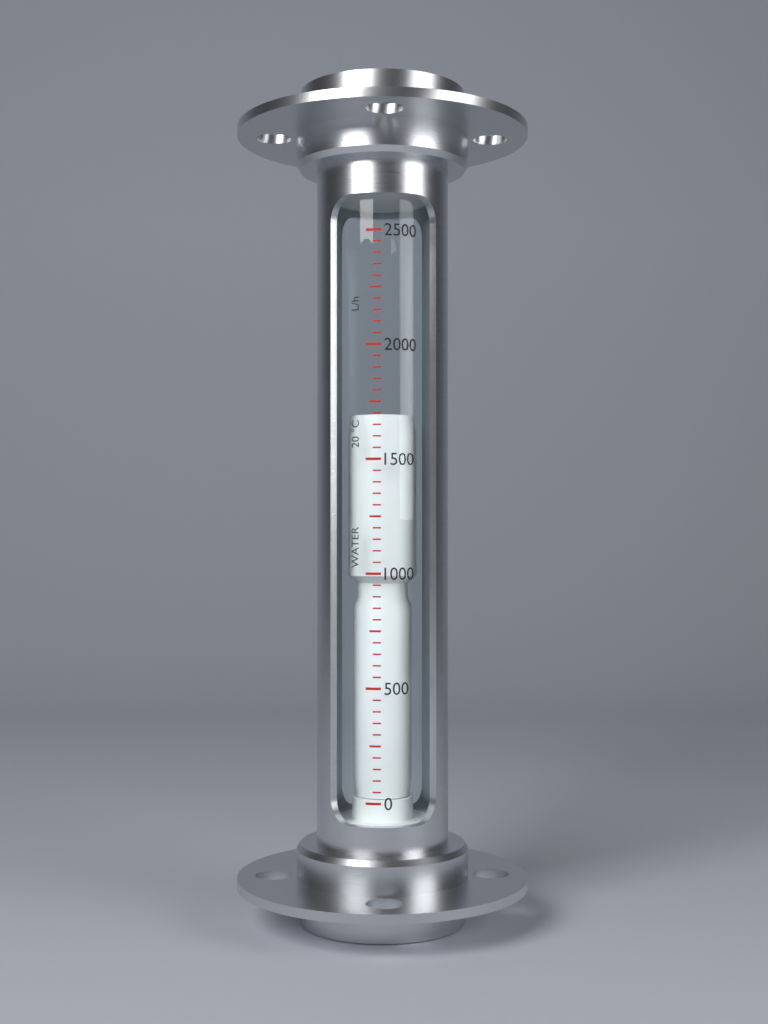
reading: 1700 L/h
